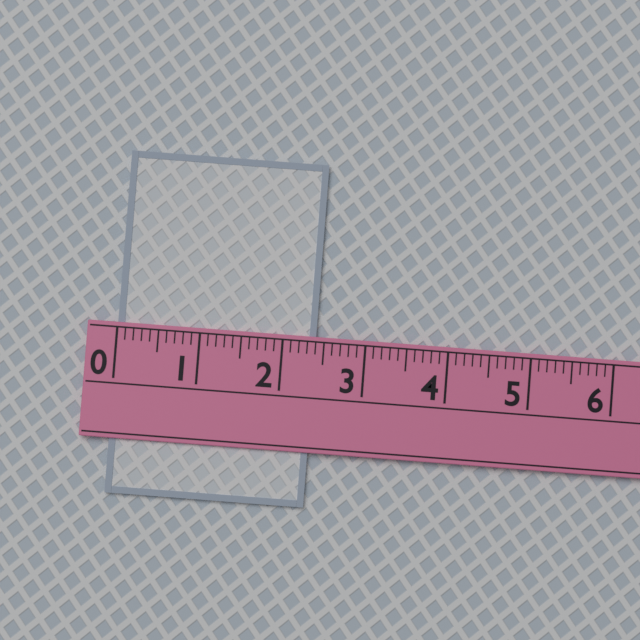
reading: 2.4 (no unit)
